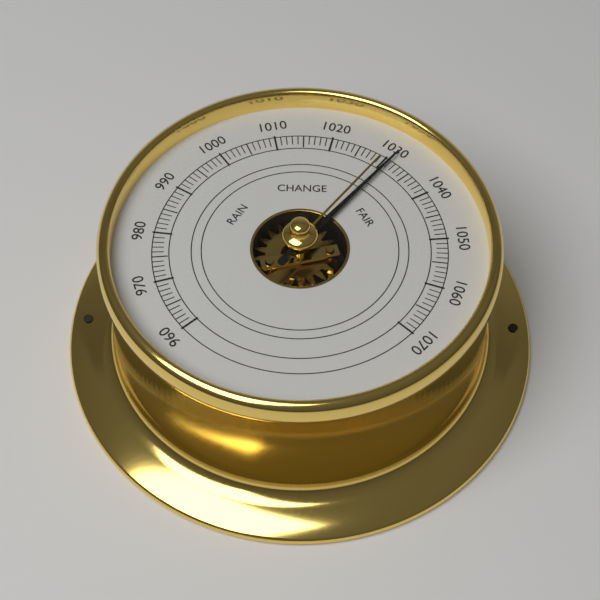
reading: 1031 (no unit)
